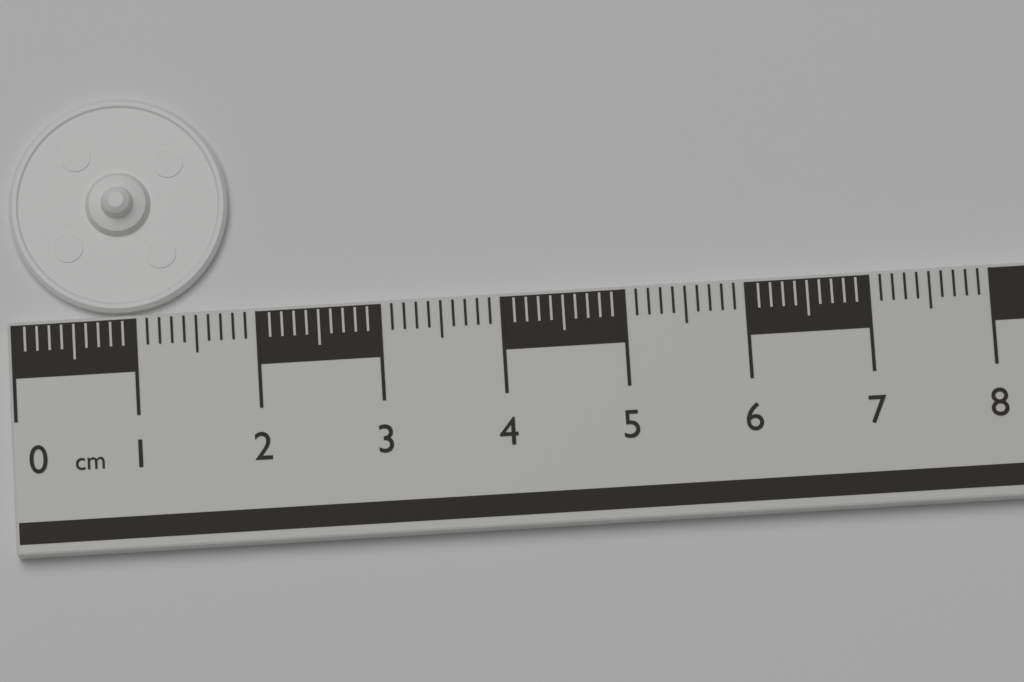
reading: 1.8 cm
